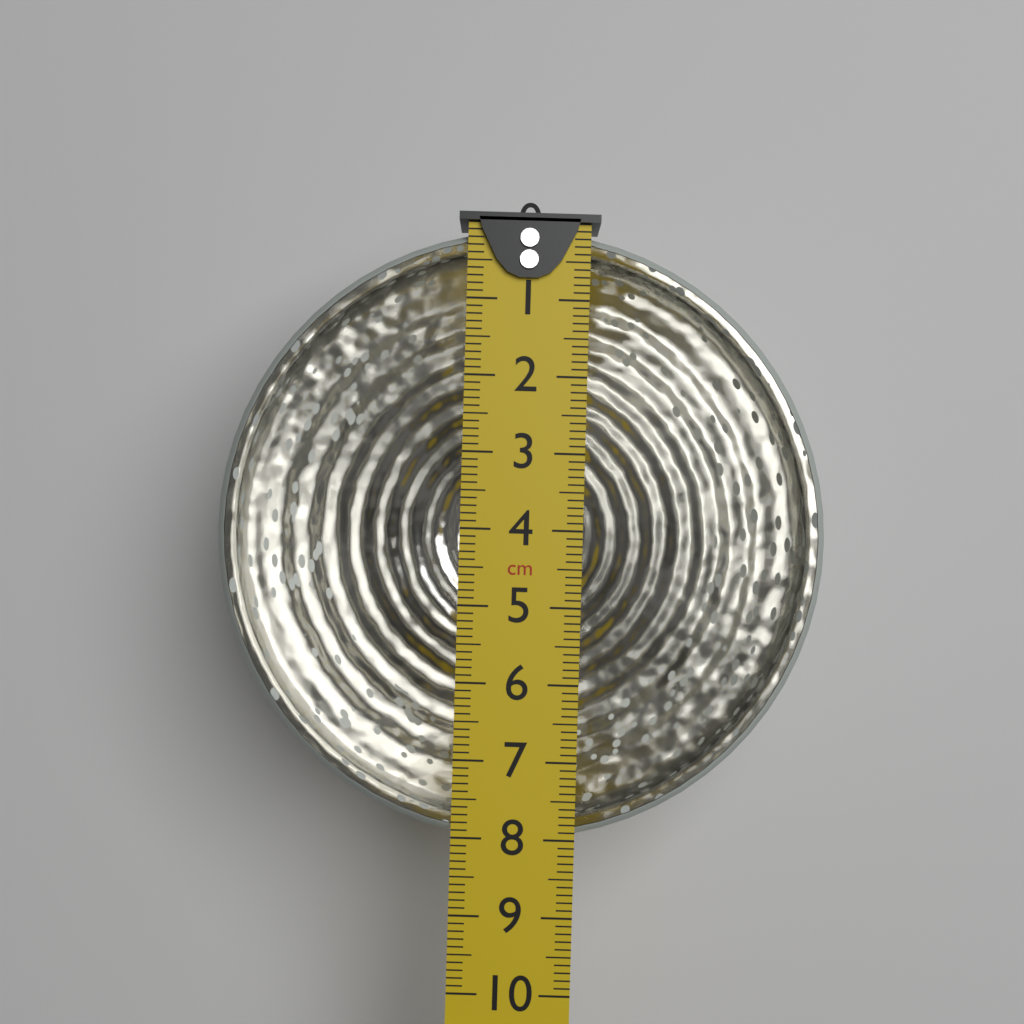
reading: 8.1 cm
